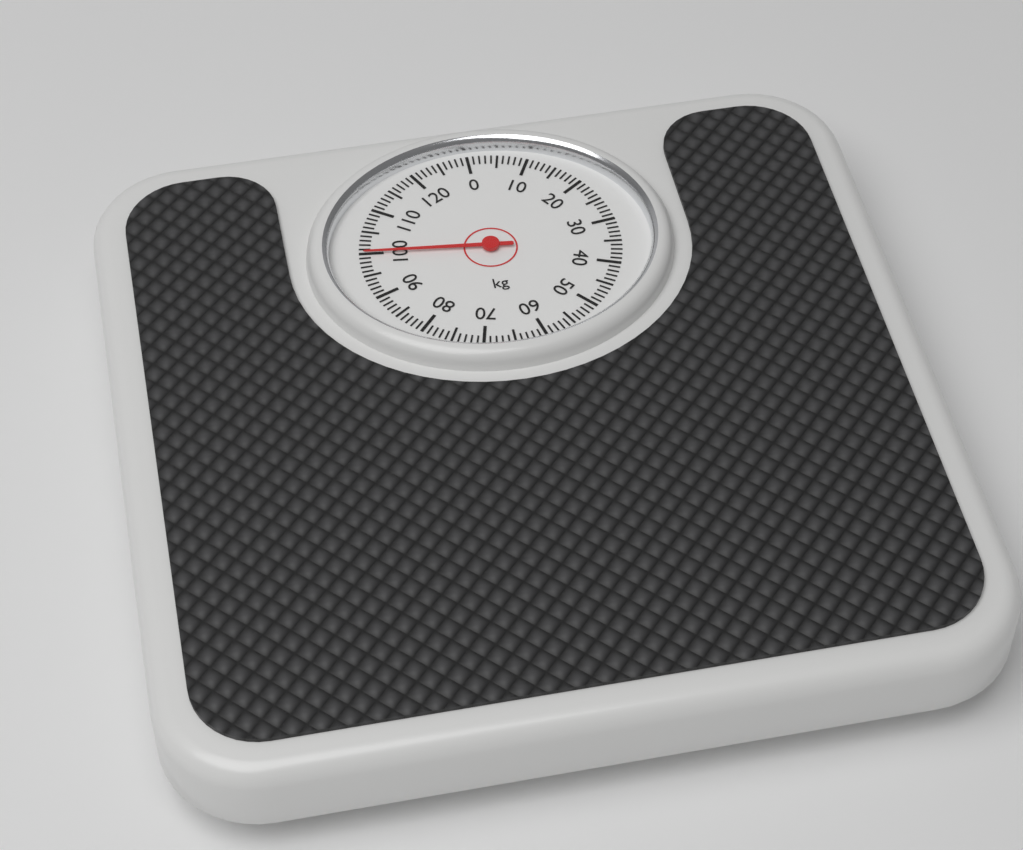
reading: 100 kg
